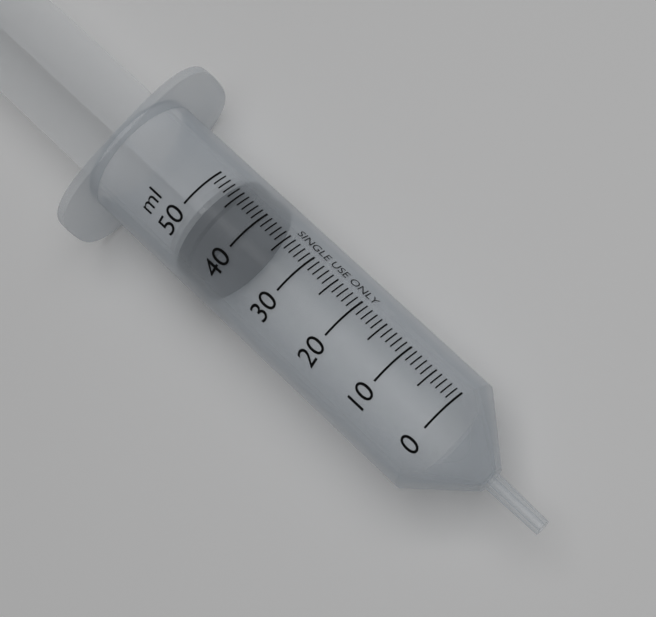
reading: 41 ml
